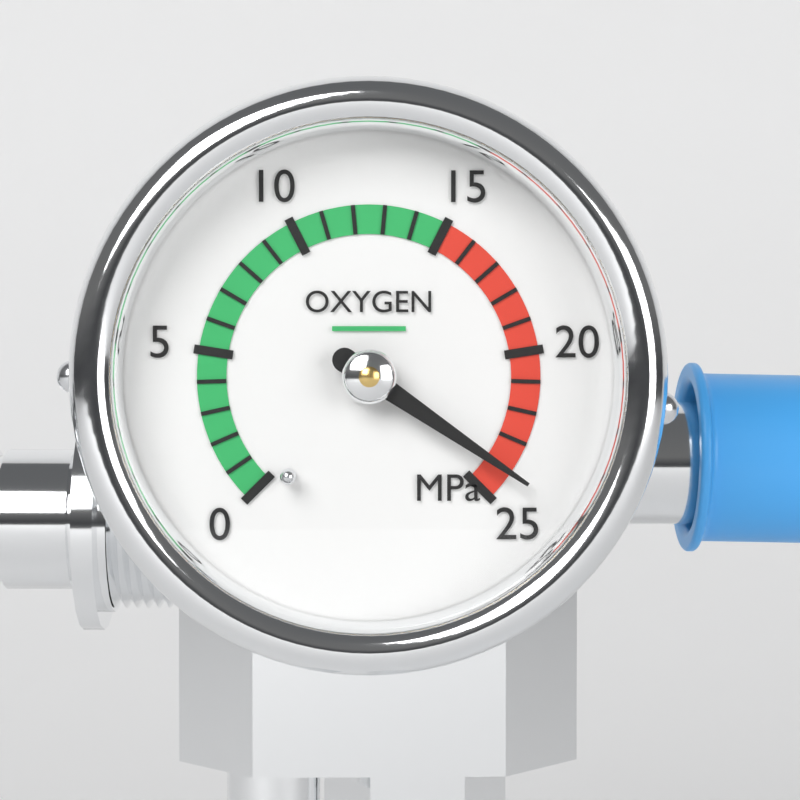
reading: 24 MPa
